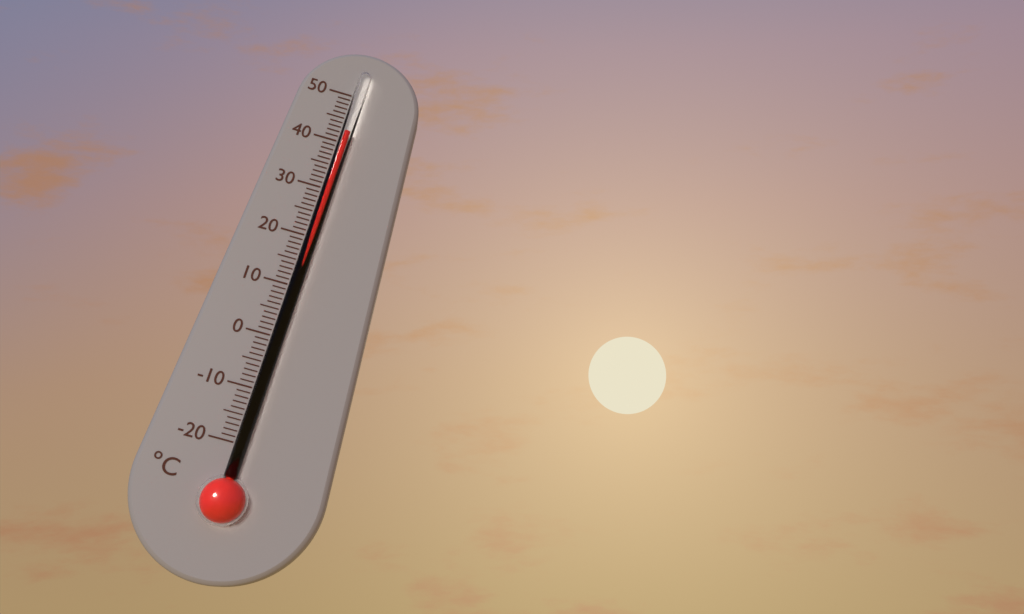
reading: 42 °C
